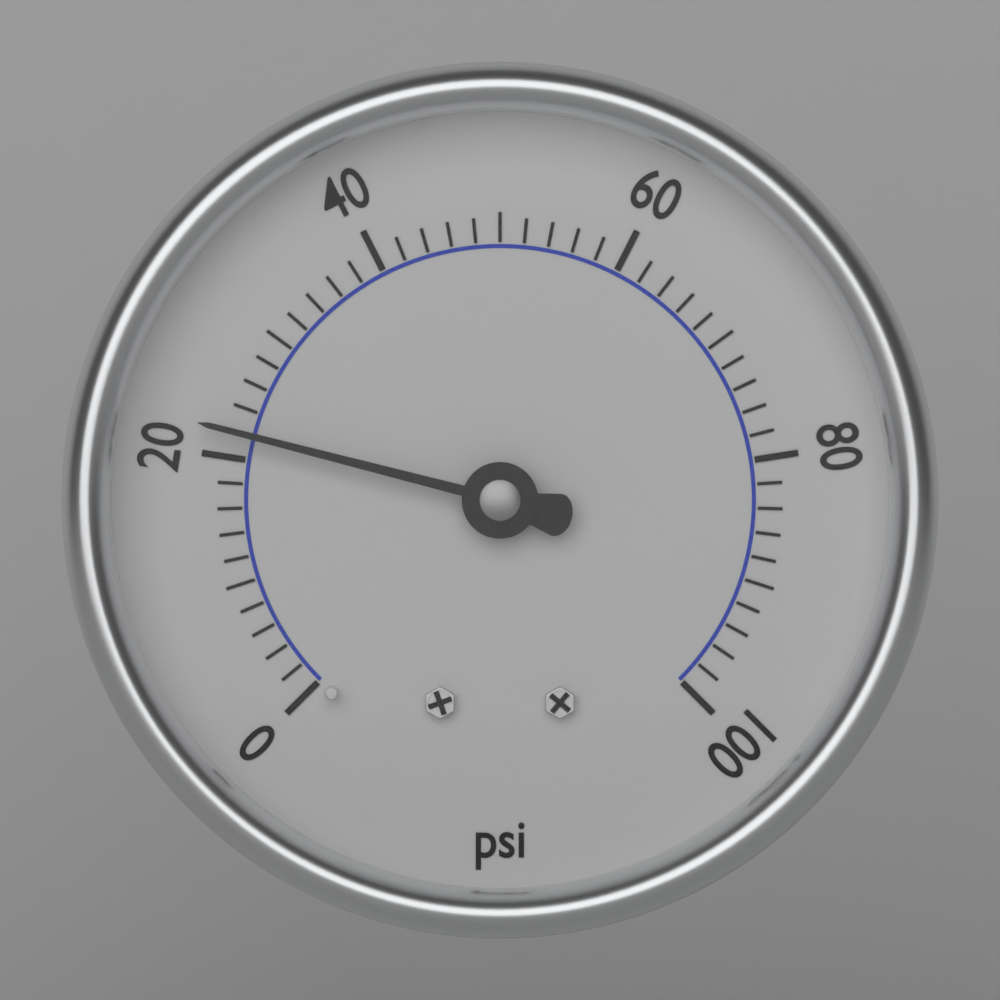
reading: 22 psi
